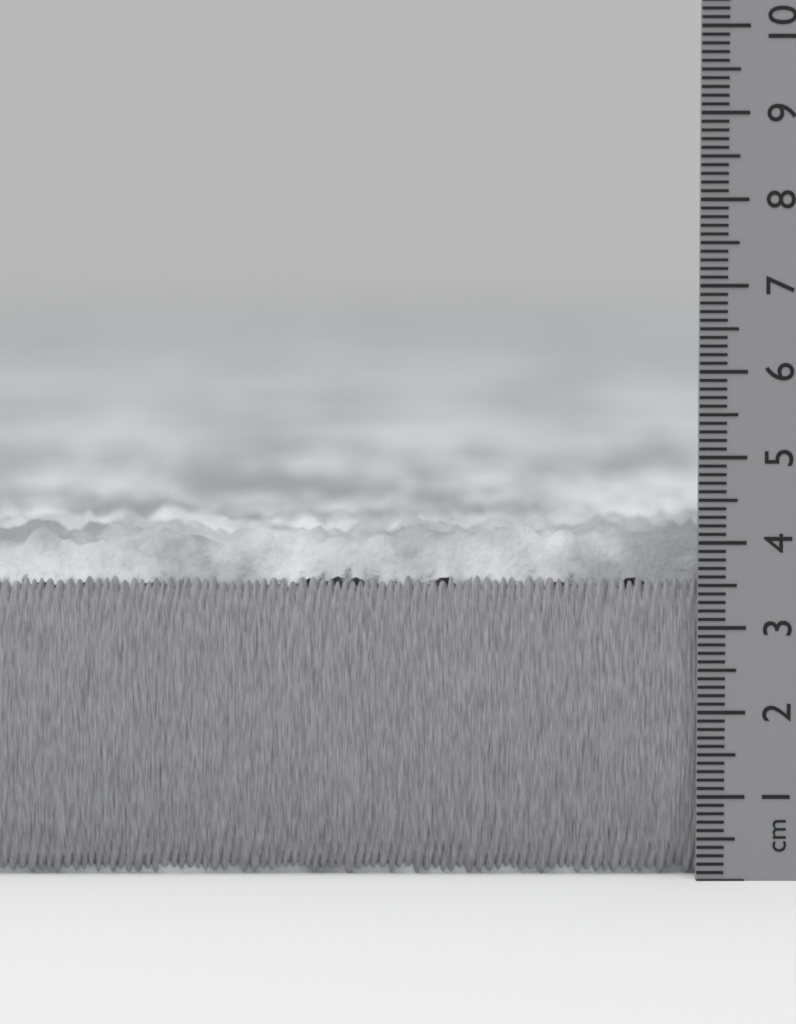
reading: 4.2 cm
